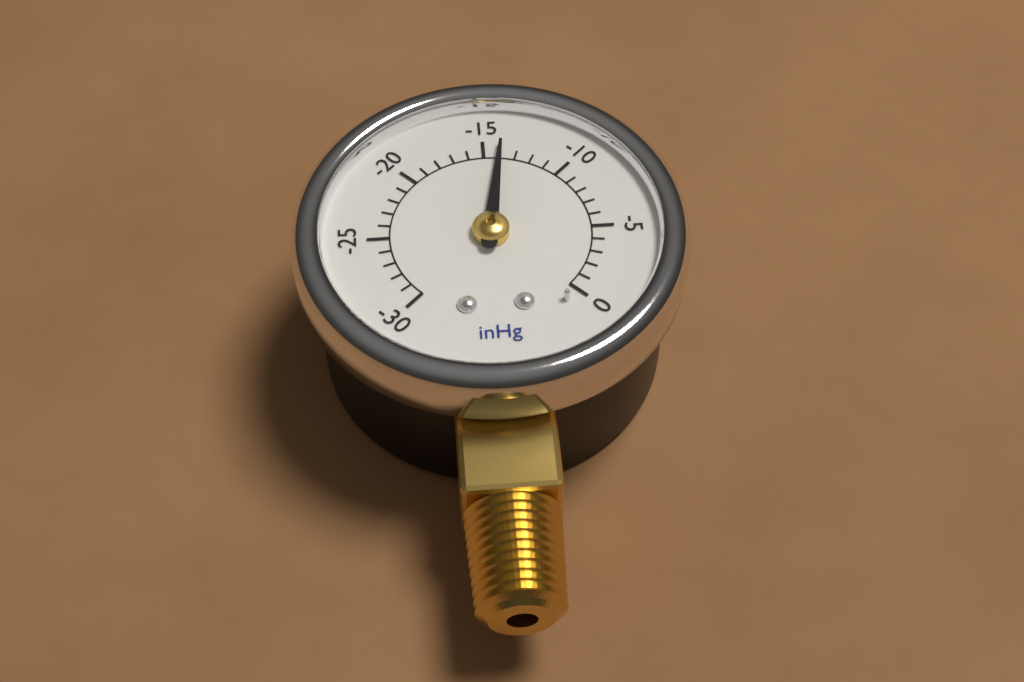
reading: -14 inHg
